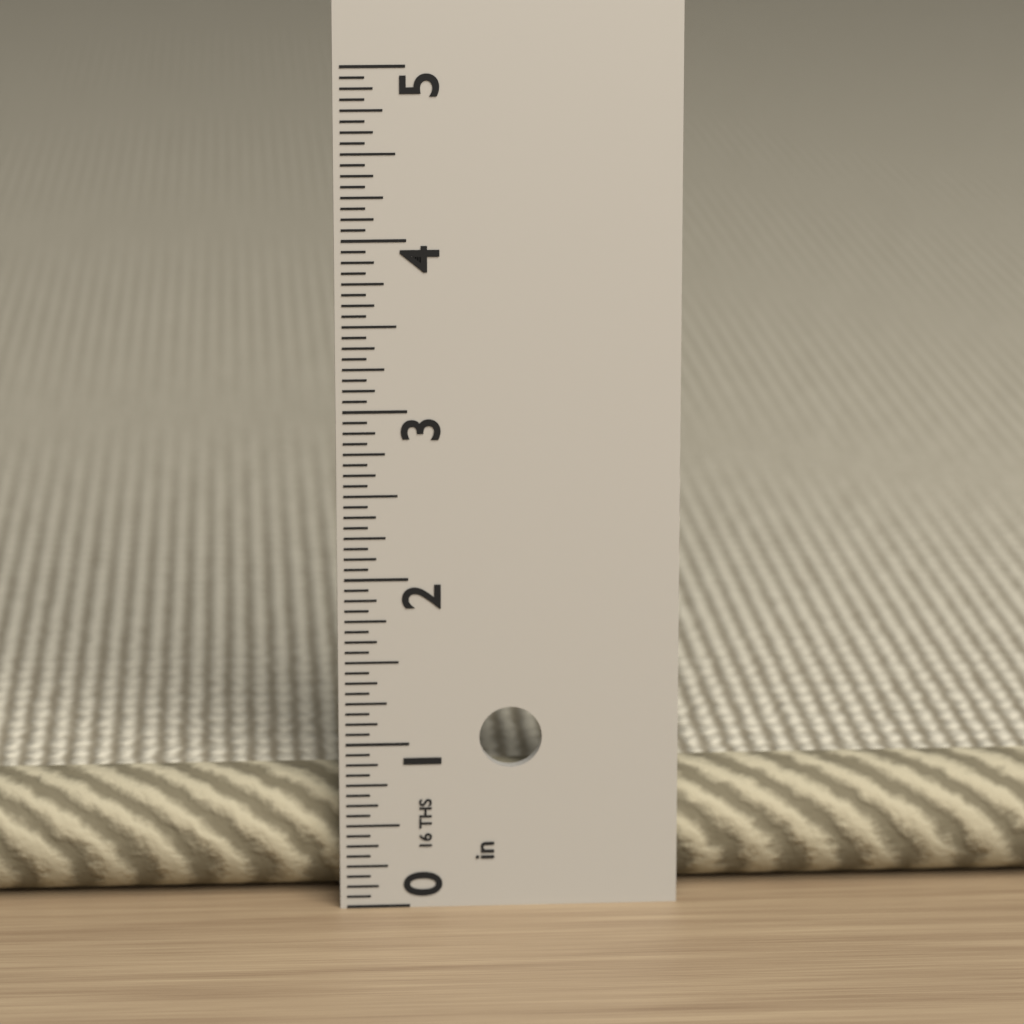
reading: 0.7500 in
